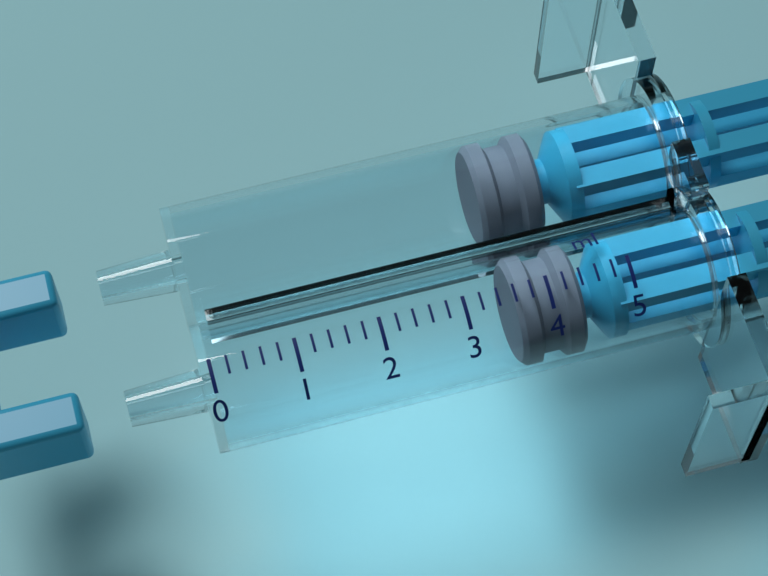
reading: 3.6 ml
